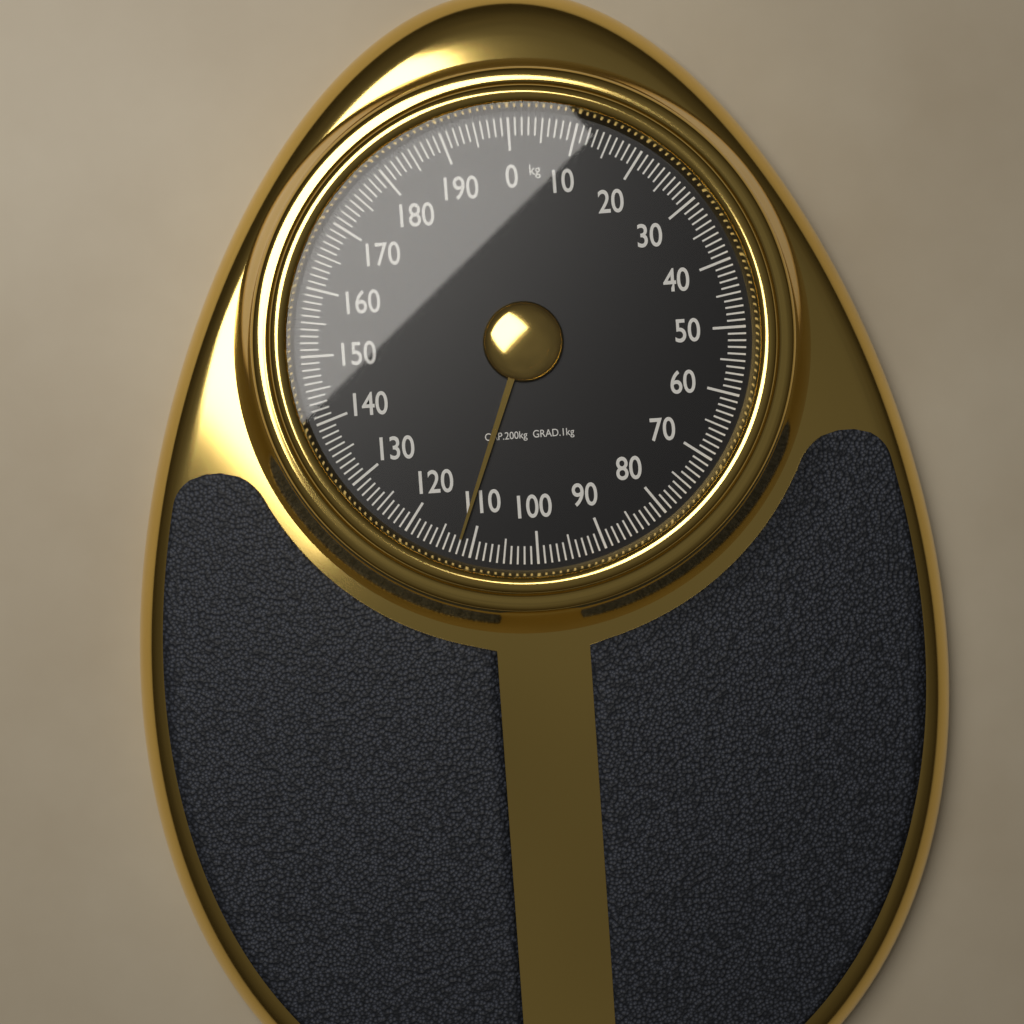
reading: 112 kg
